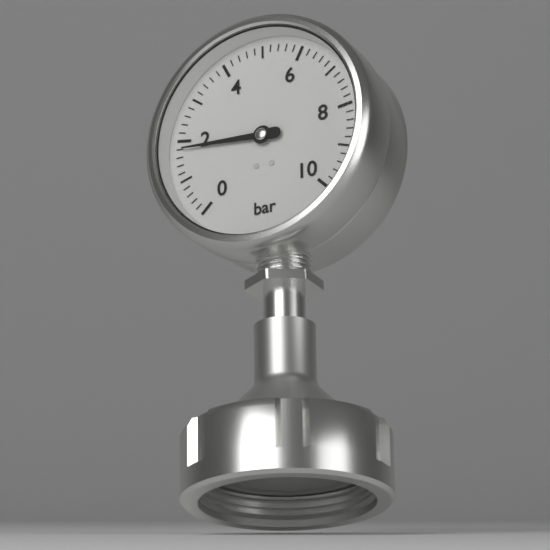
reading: 1.8 bar
